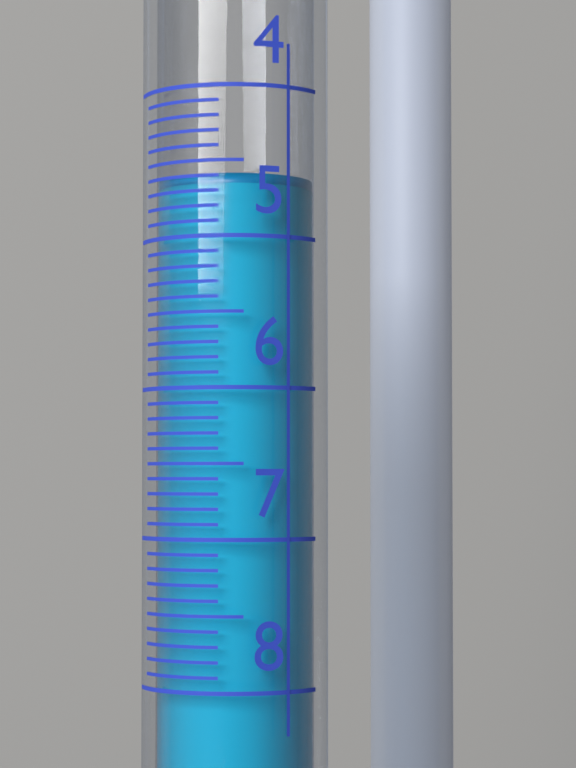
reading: 4.6 (no unit)
